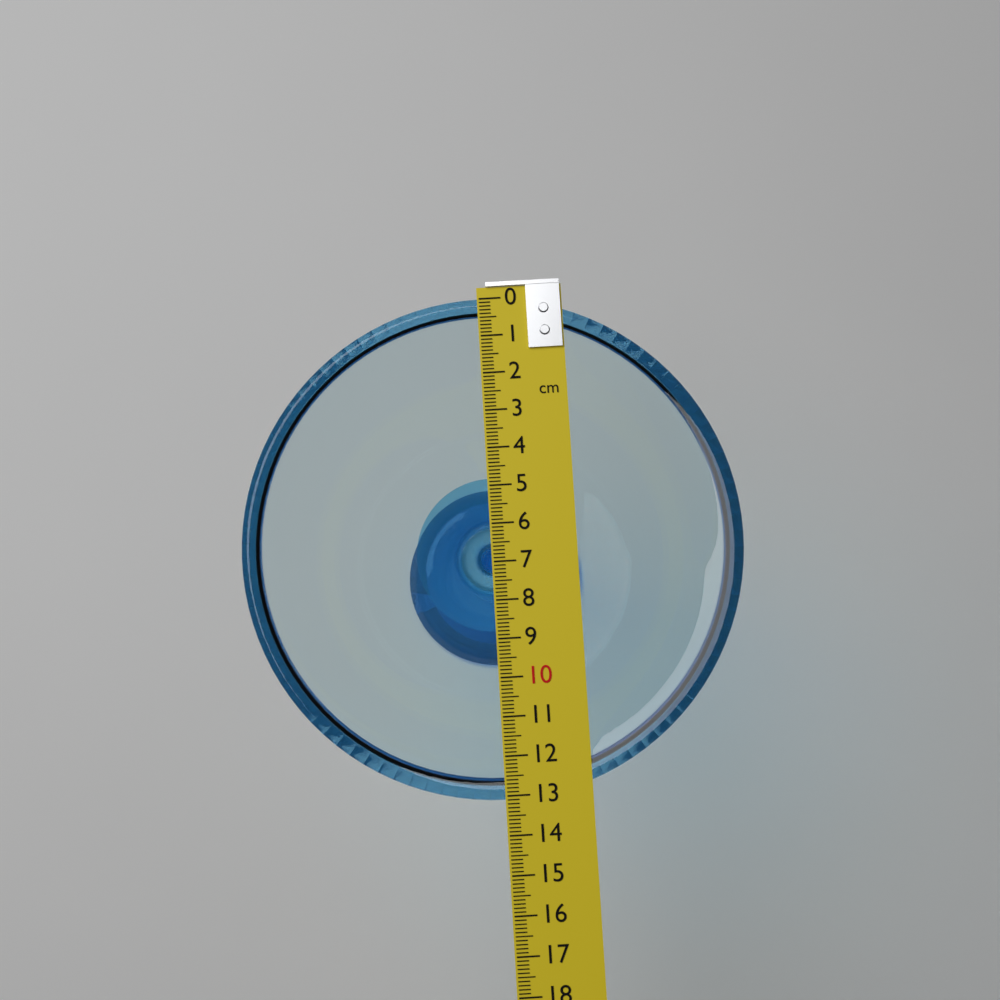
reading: 13.1 cm
